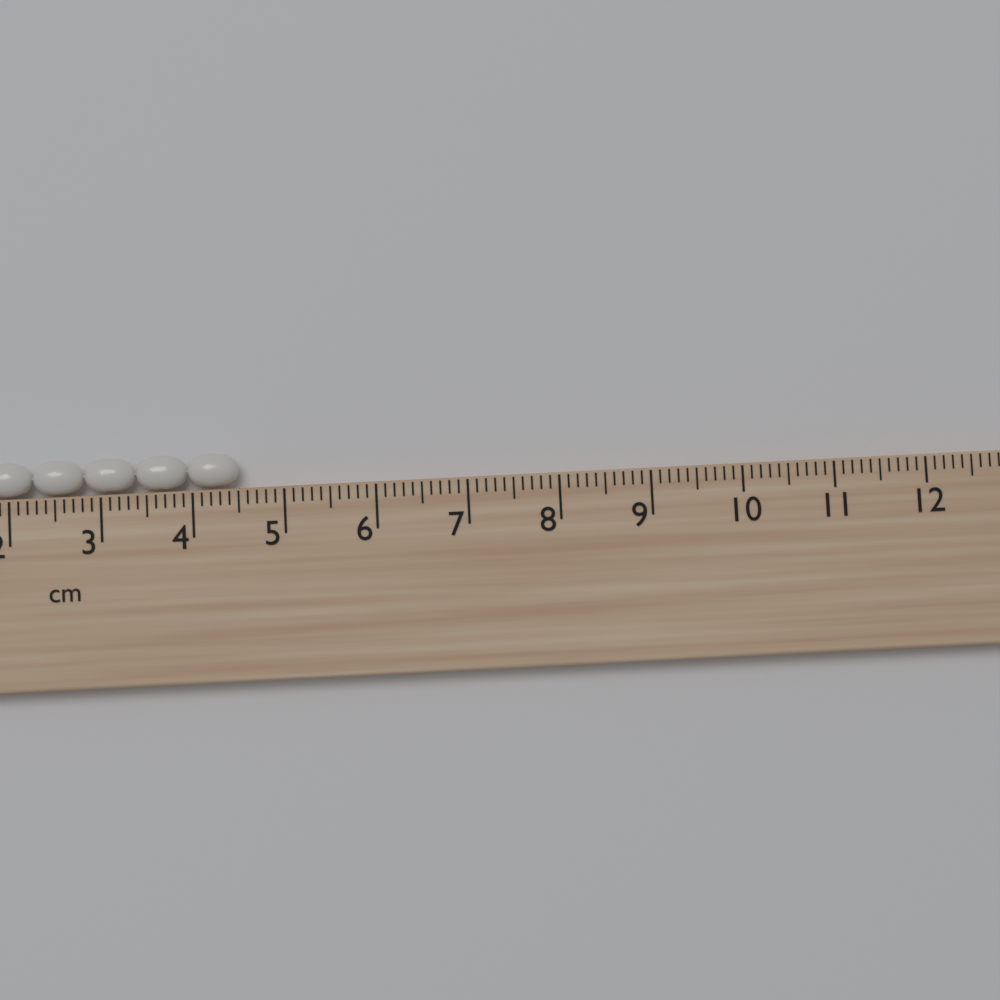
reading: 4.5 cm
